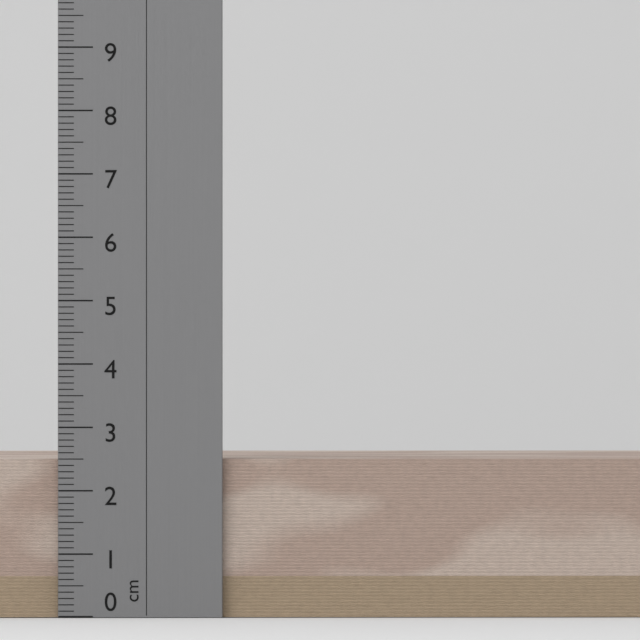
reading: 2.5 cm
